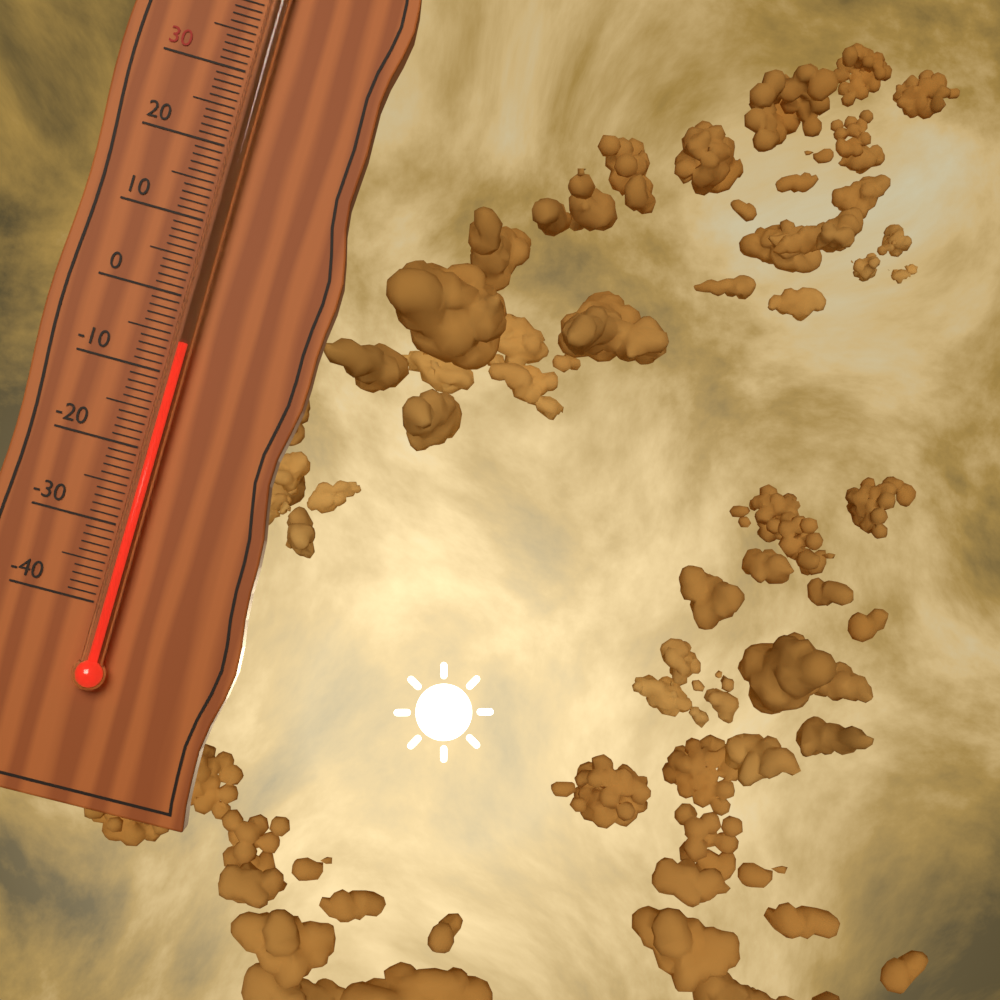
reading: -6 °C
